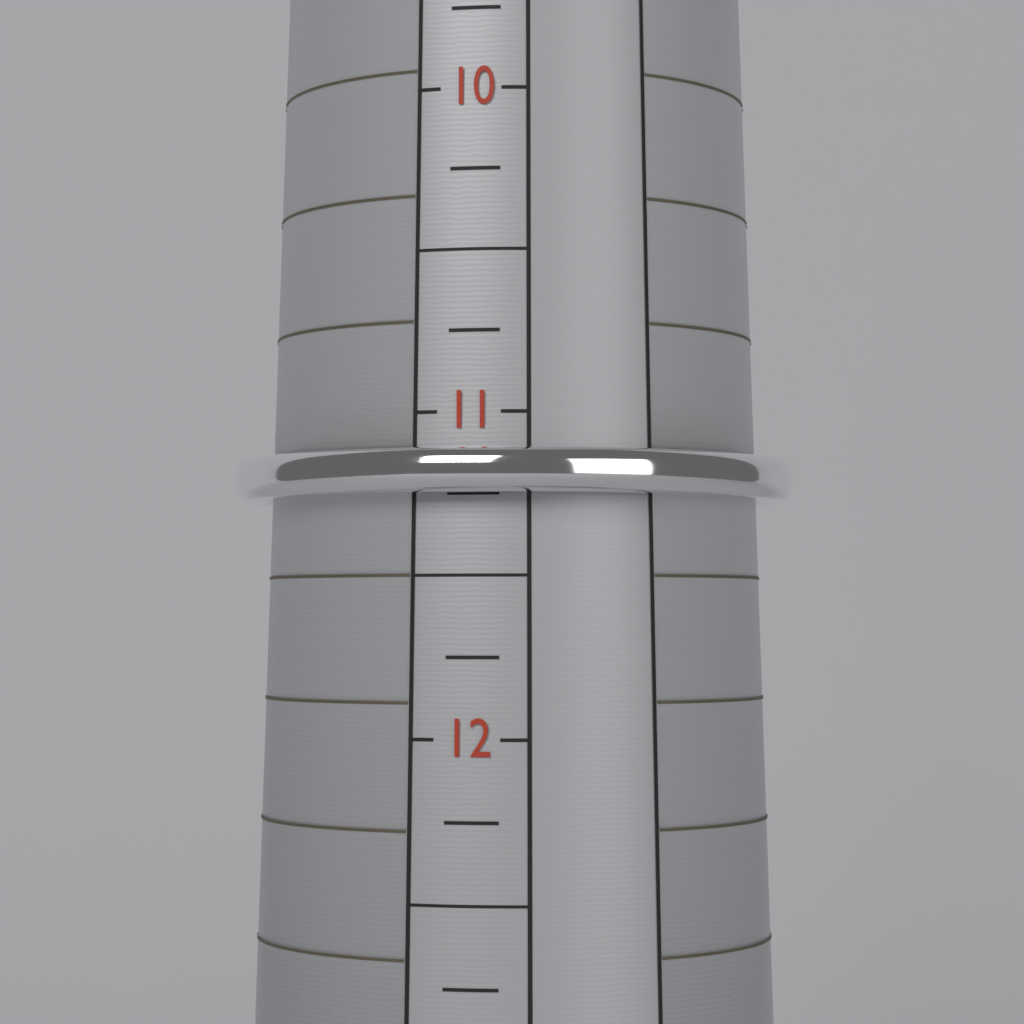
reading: 11.25 (no unit)
